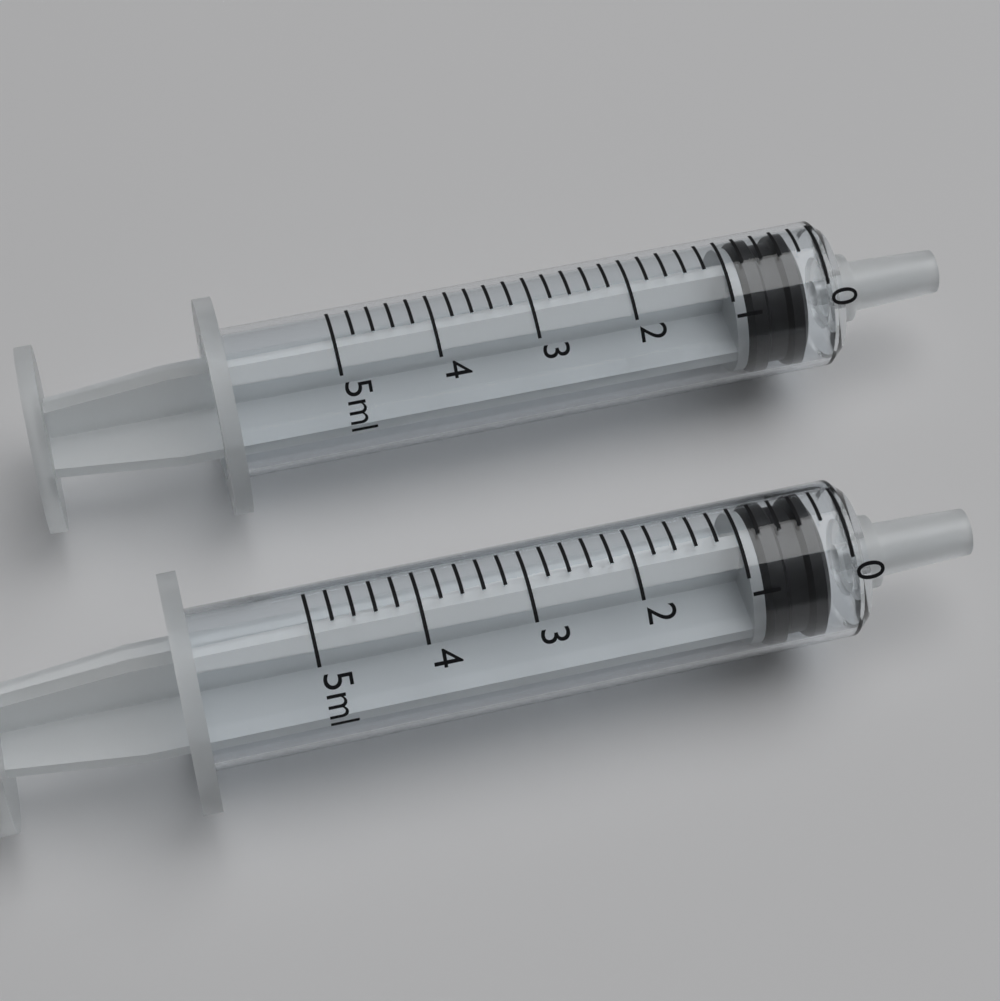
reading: 0.2 ml
